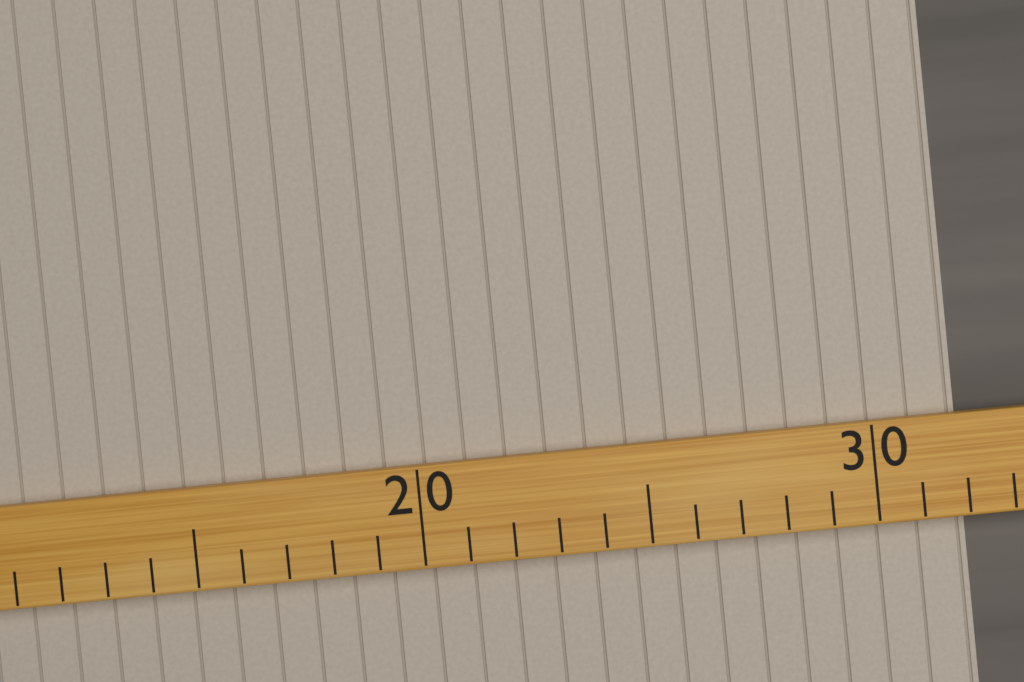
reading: 32 (no unit)
